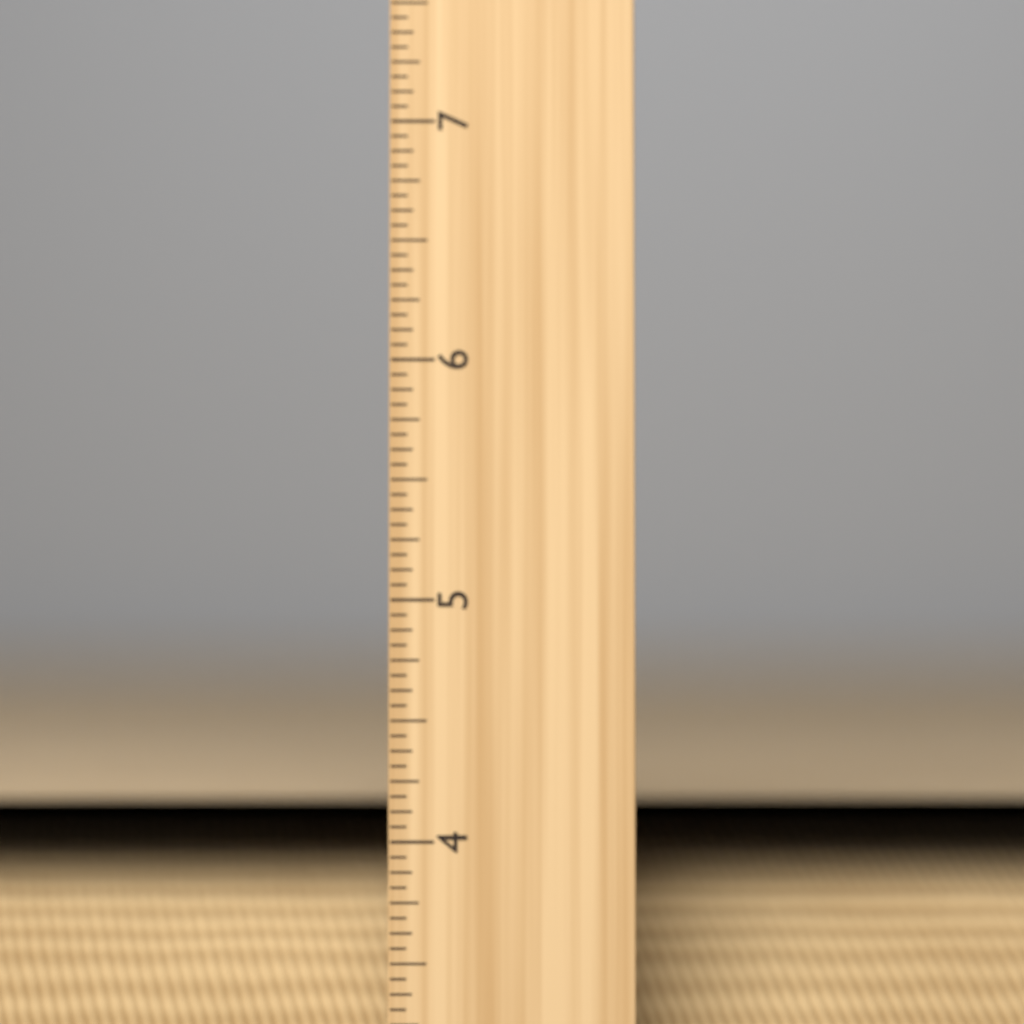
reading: 4.0625 in
